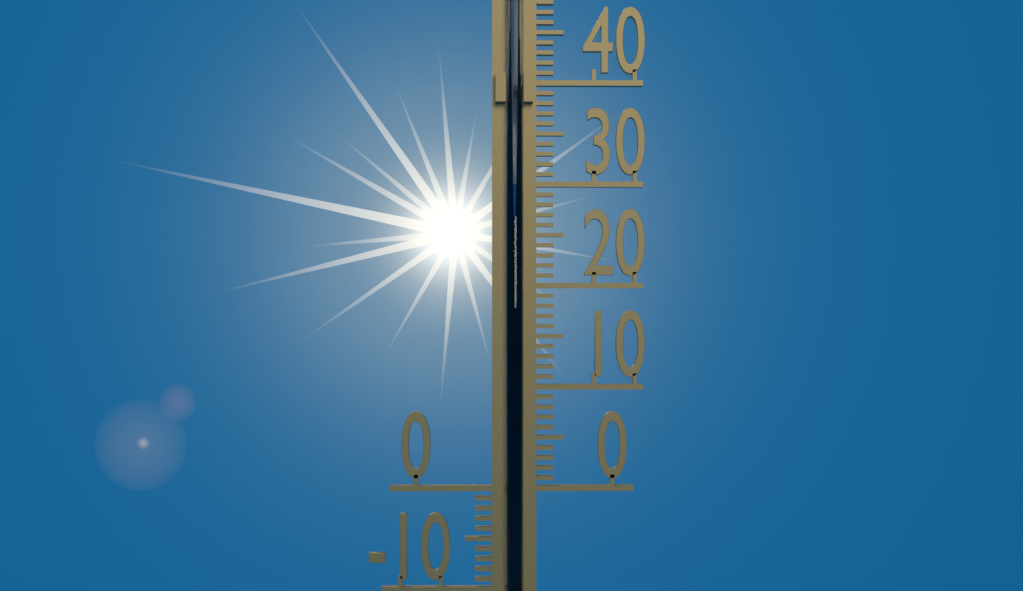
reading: 30 °C
